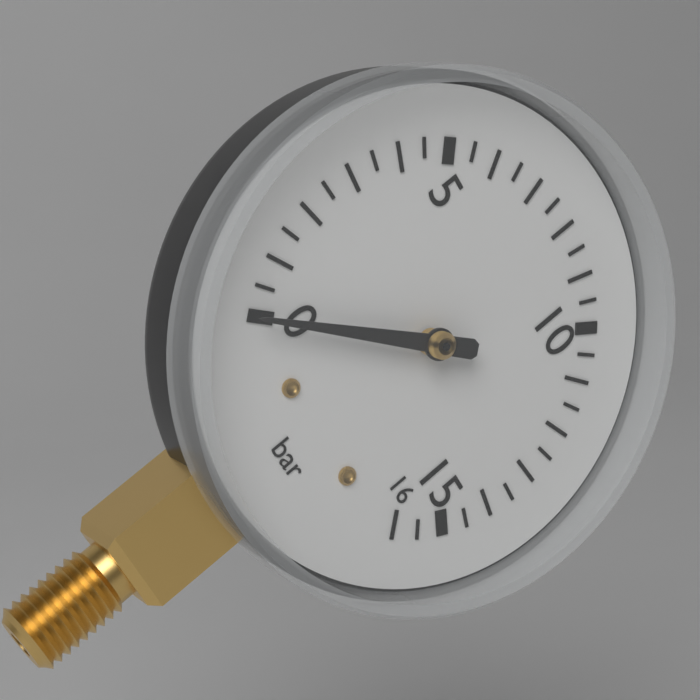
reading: 0.0 bar
